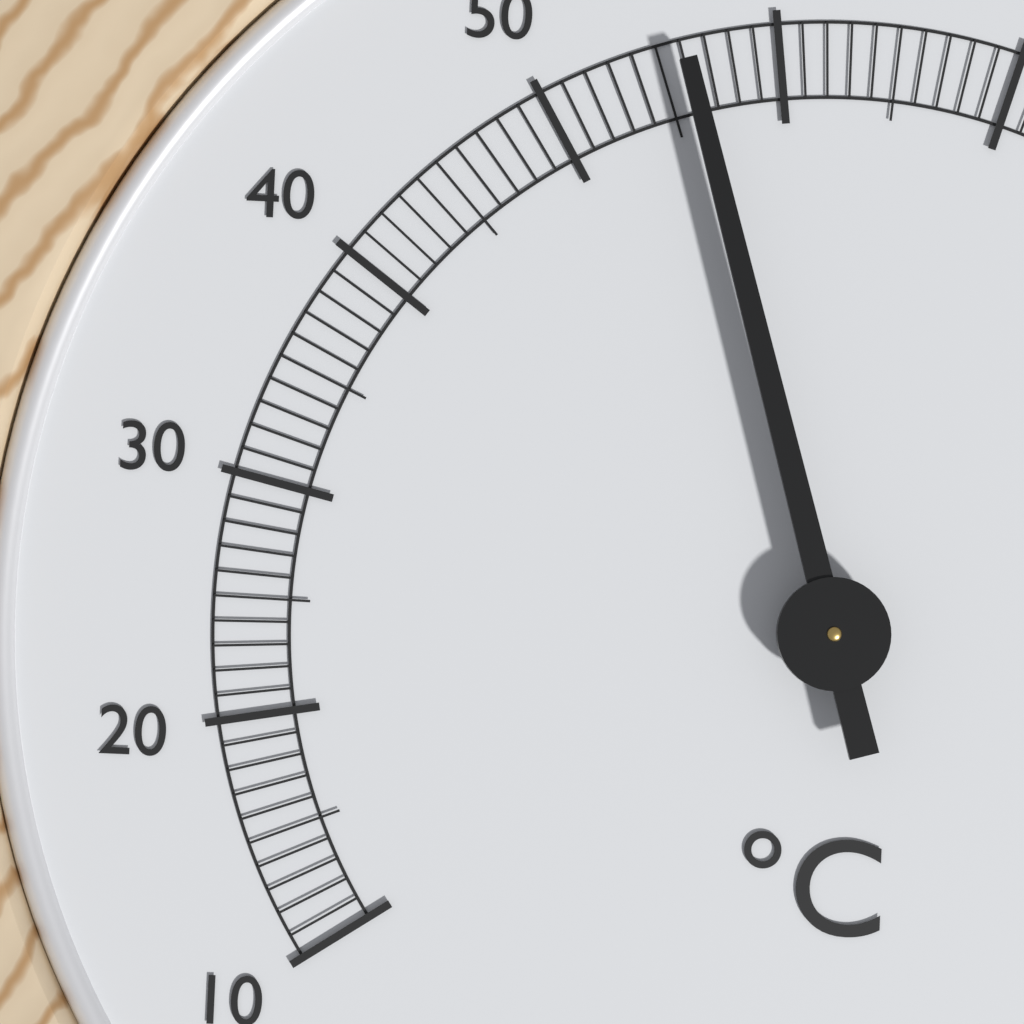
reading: 56 °C
